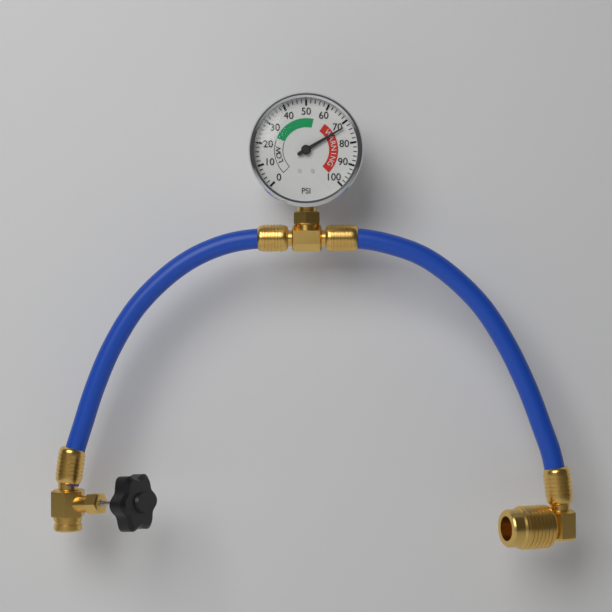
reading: 72 psi
